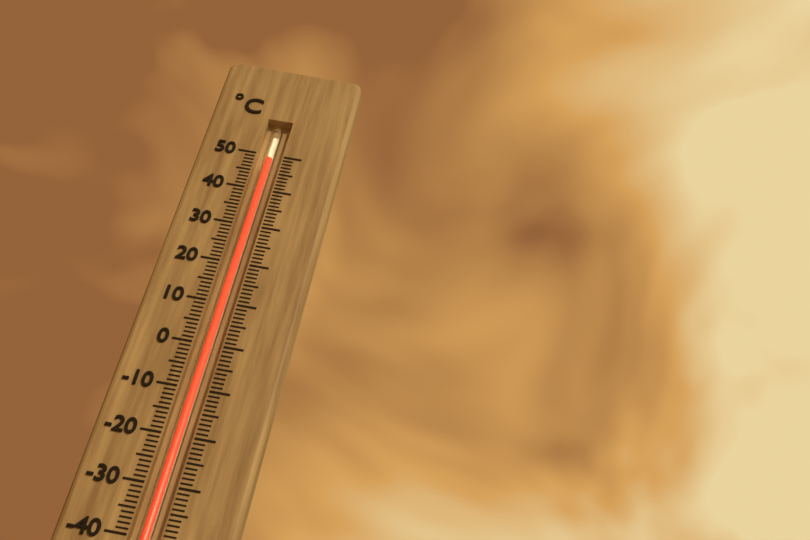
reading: 49 °C
